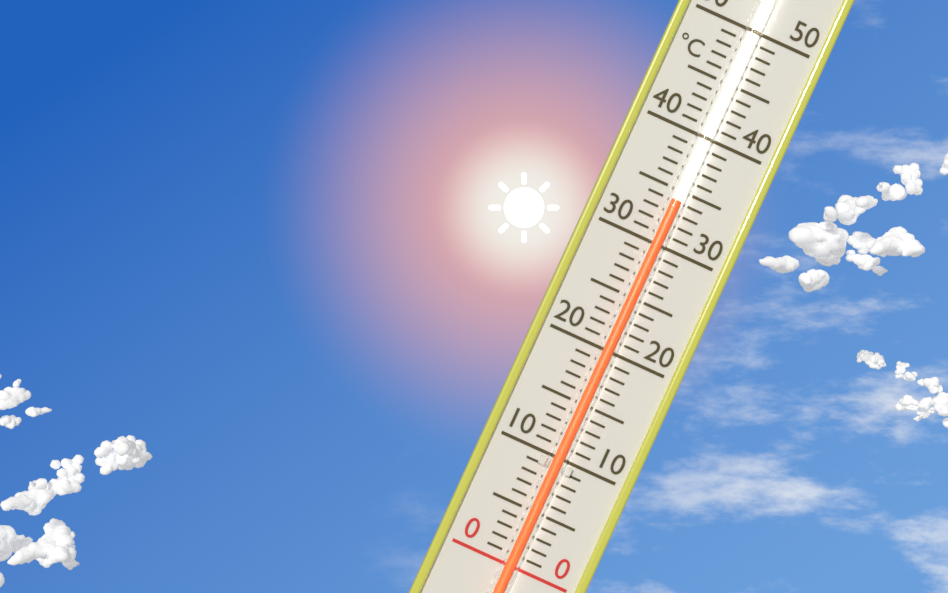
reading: 34 °C
